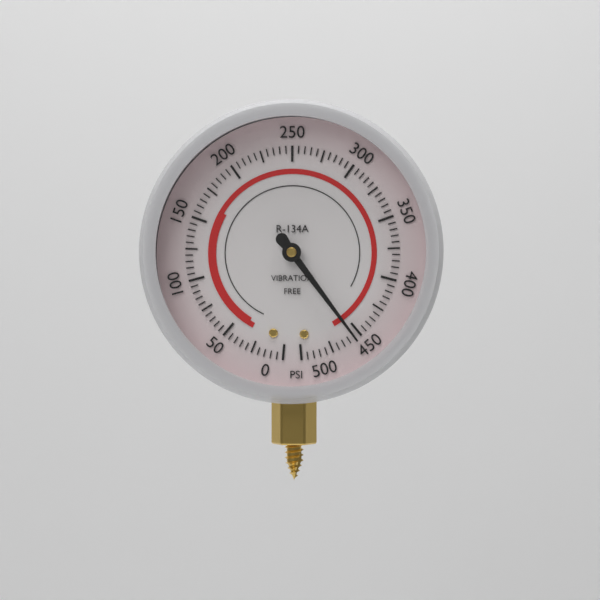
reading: 455 psi
